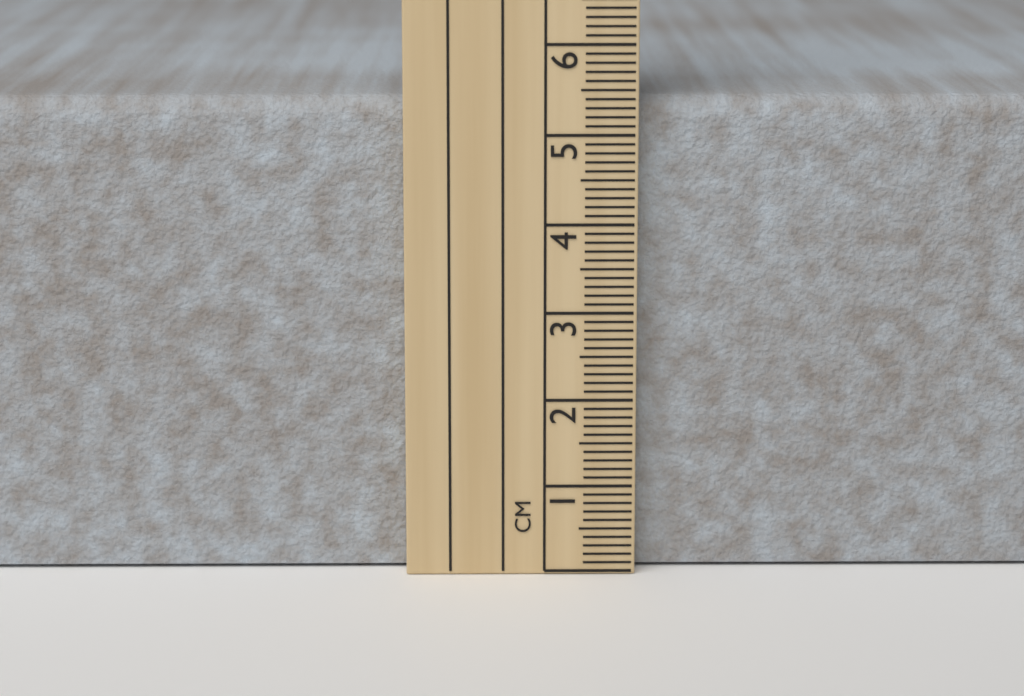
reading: 5.4 cm
